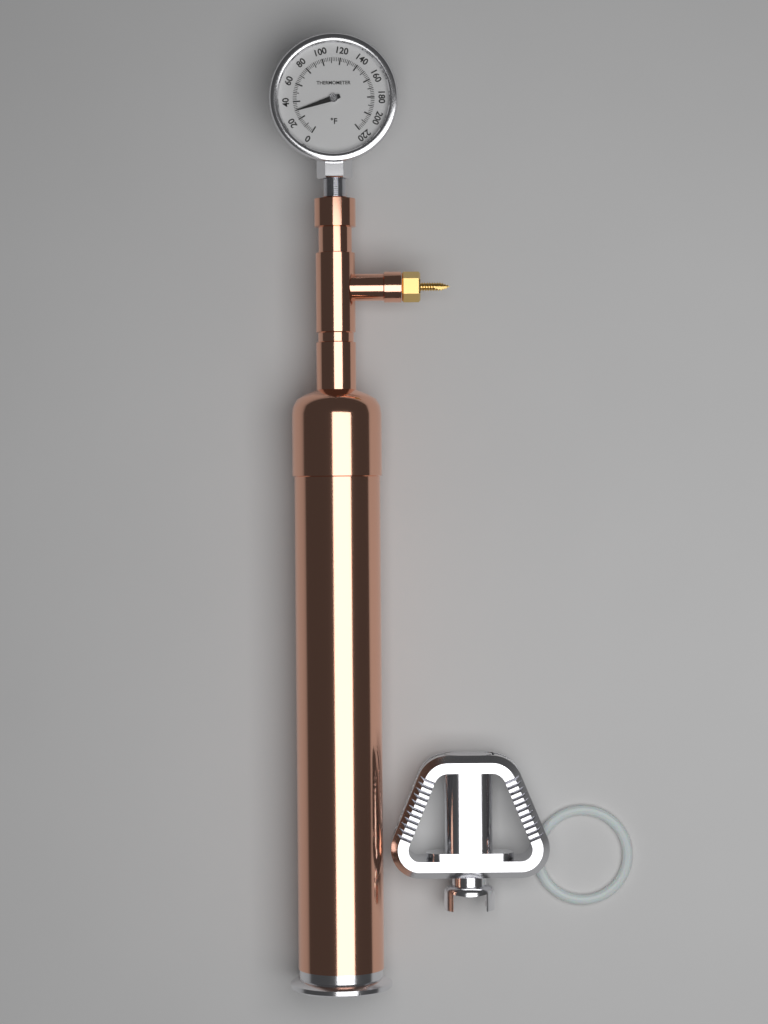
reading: 30 °F
